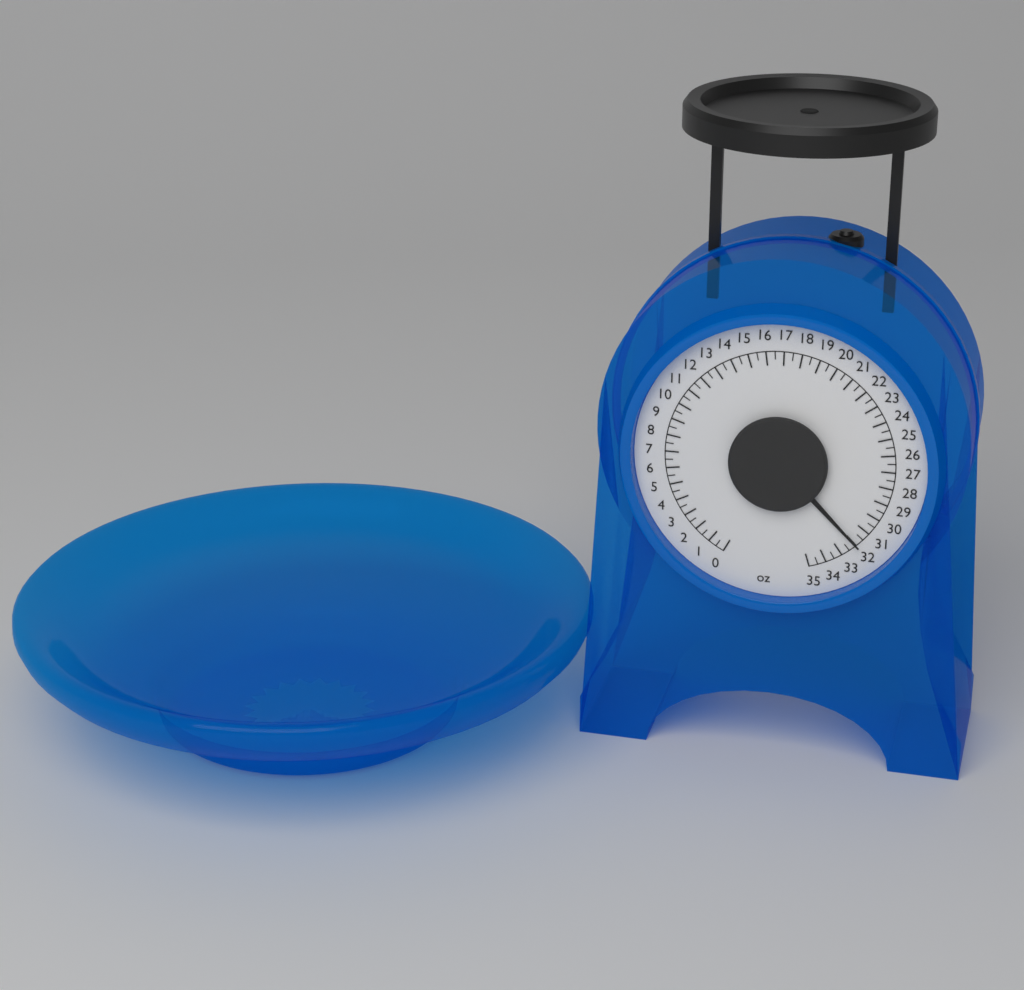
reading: 32.0 oz
